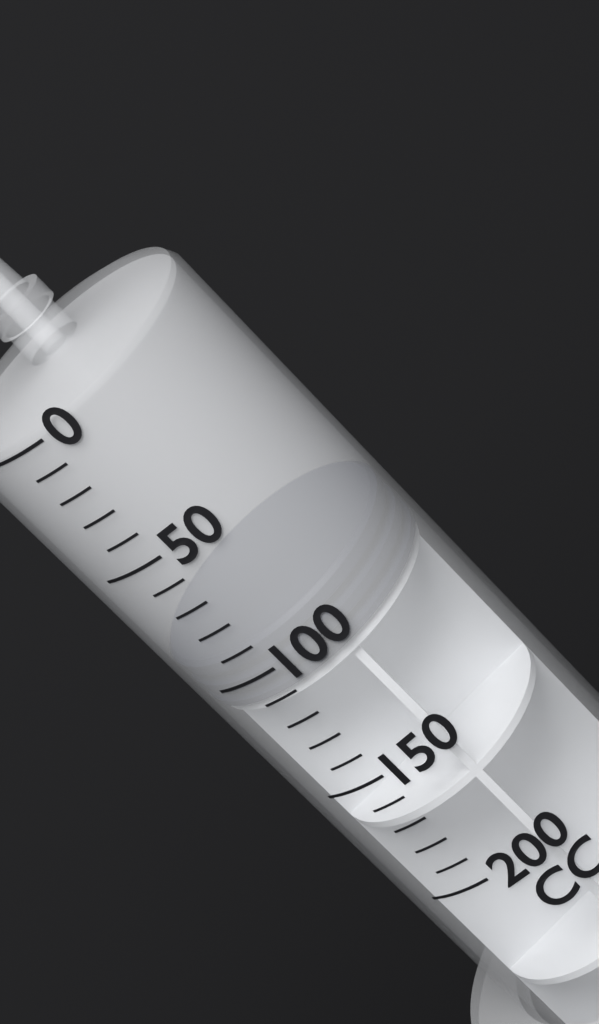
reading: 90 cc
